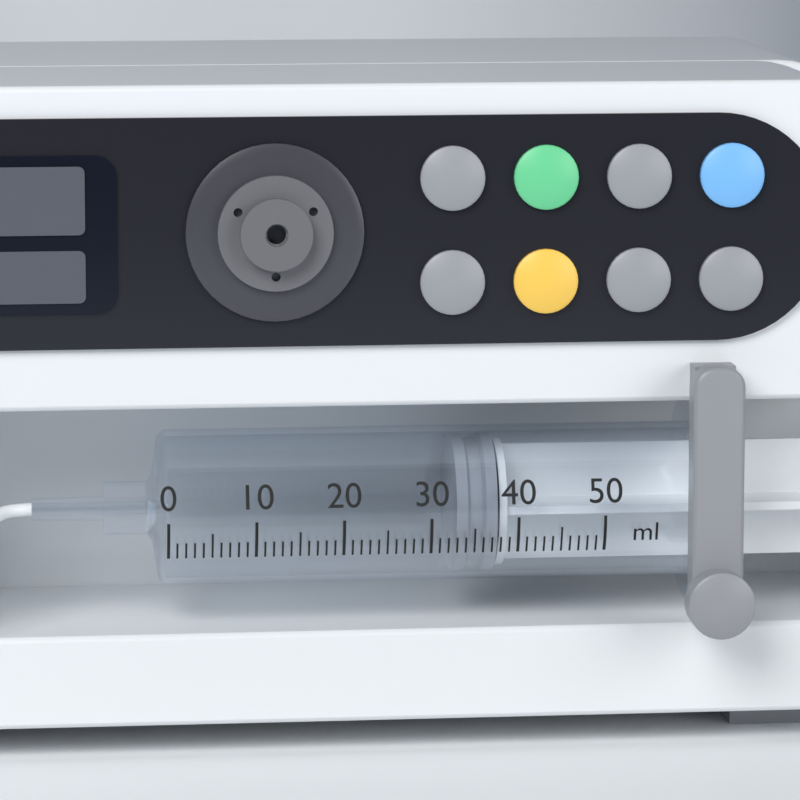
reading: 33 ml
